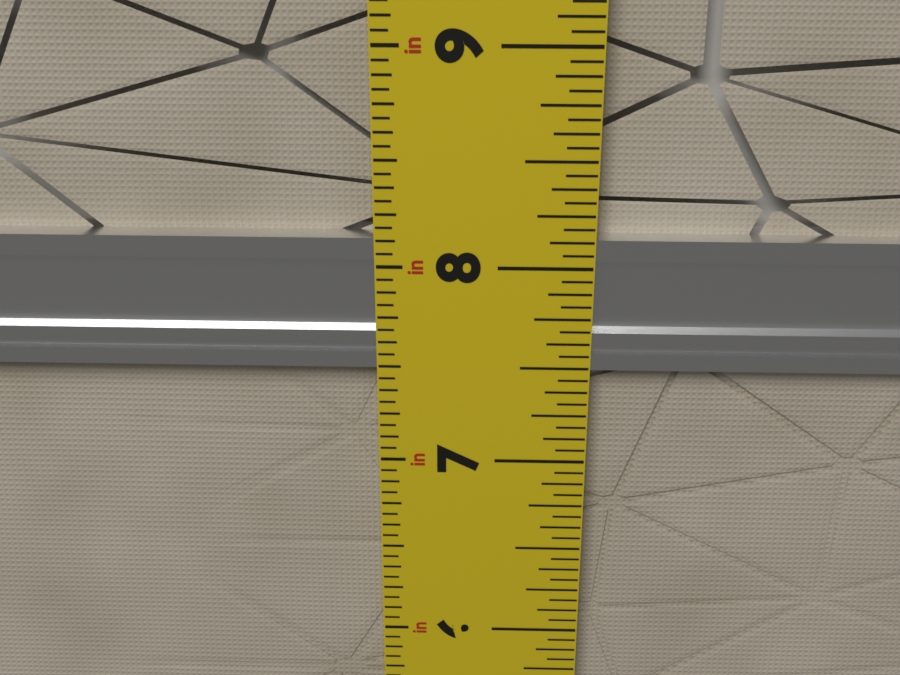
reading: 8.1250 in
